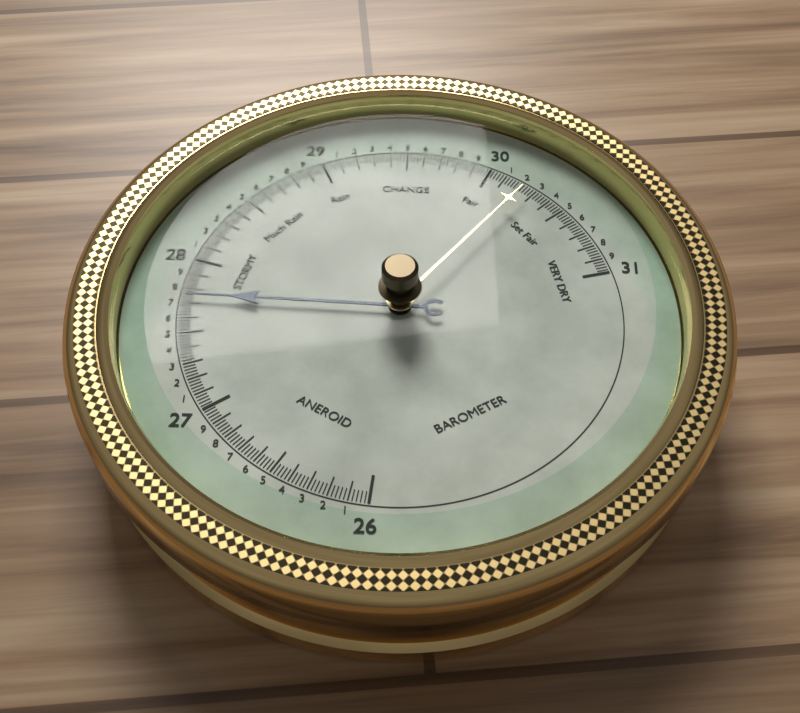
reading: 27.74 (no unit)
